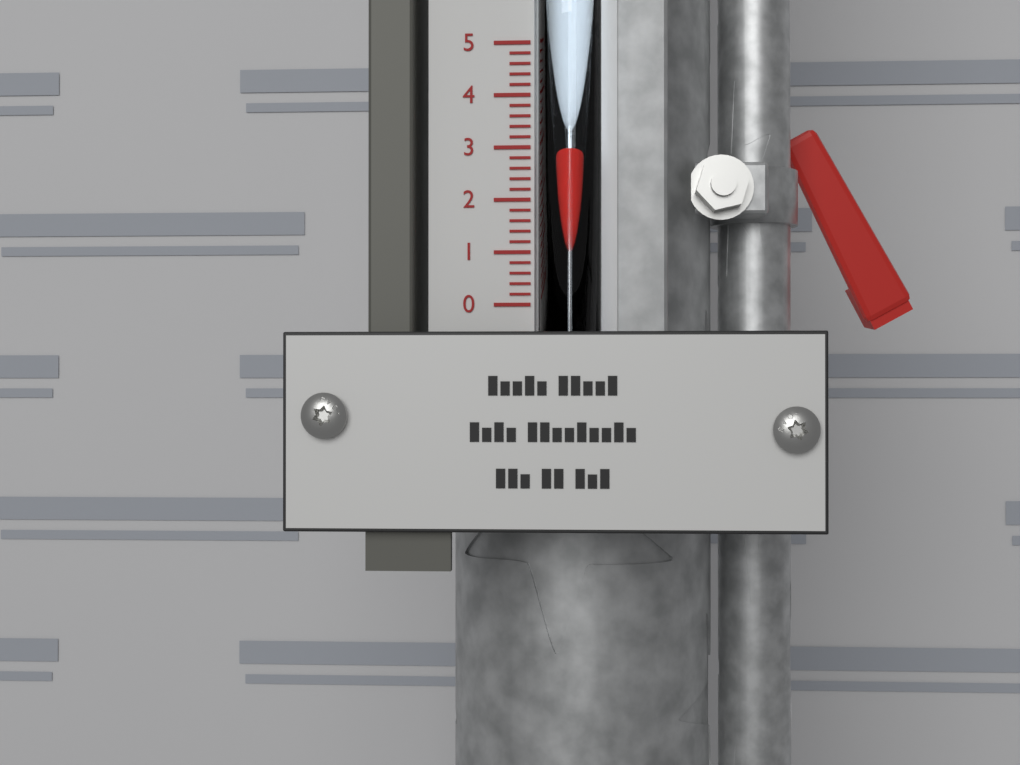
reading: 3.0 (no unit)
